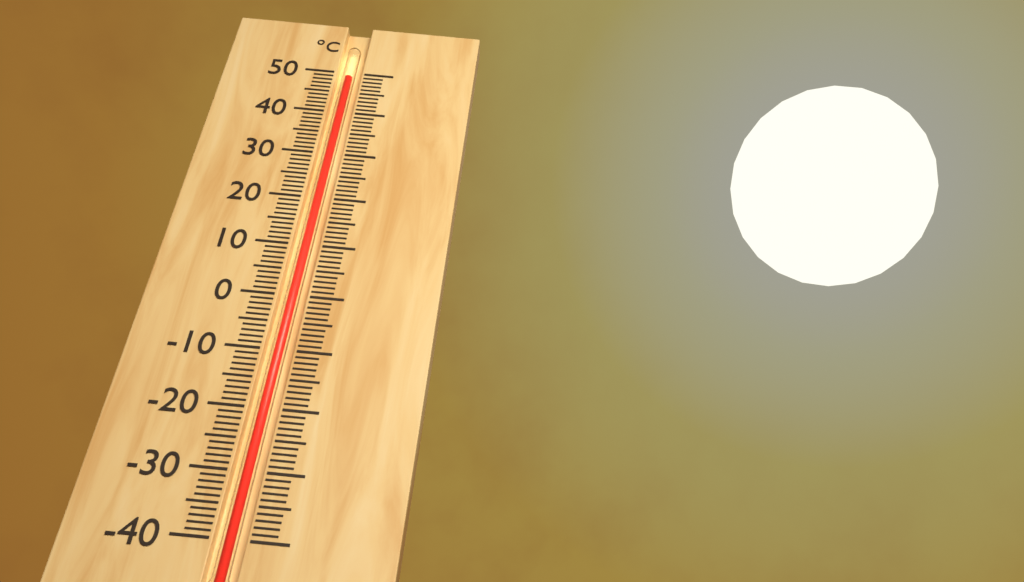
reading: 49 °C
